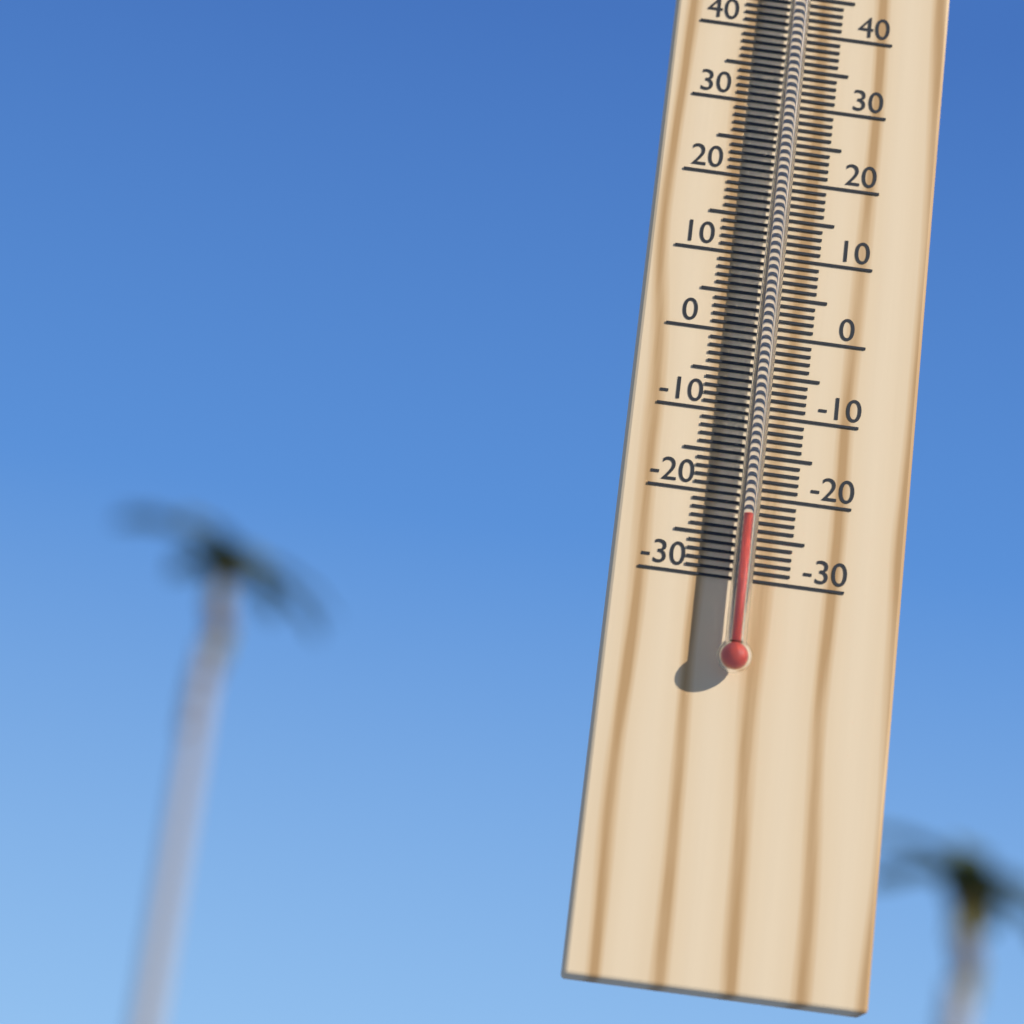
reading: -23 °C
